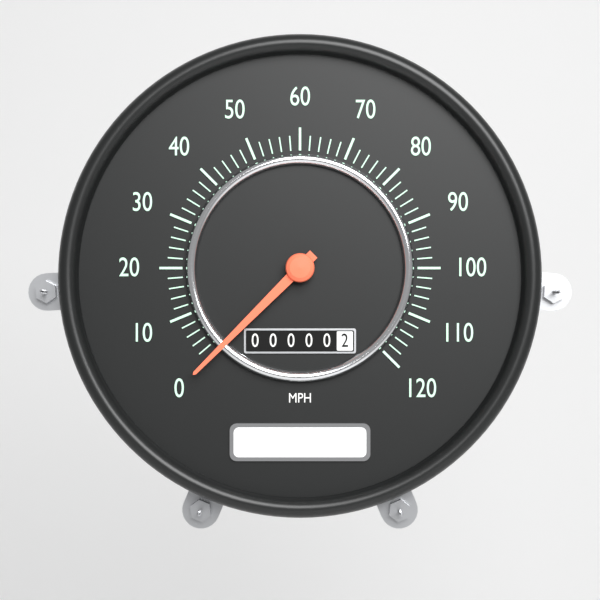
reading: 0 MPH
